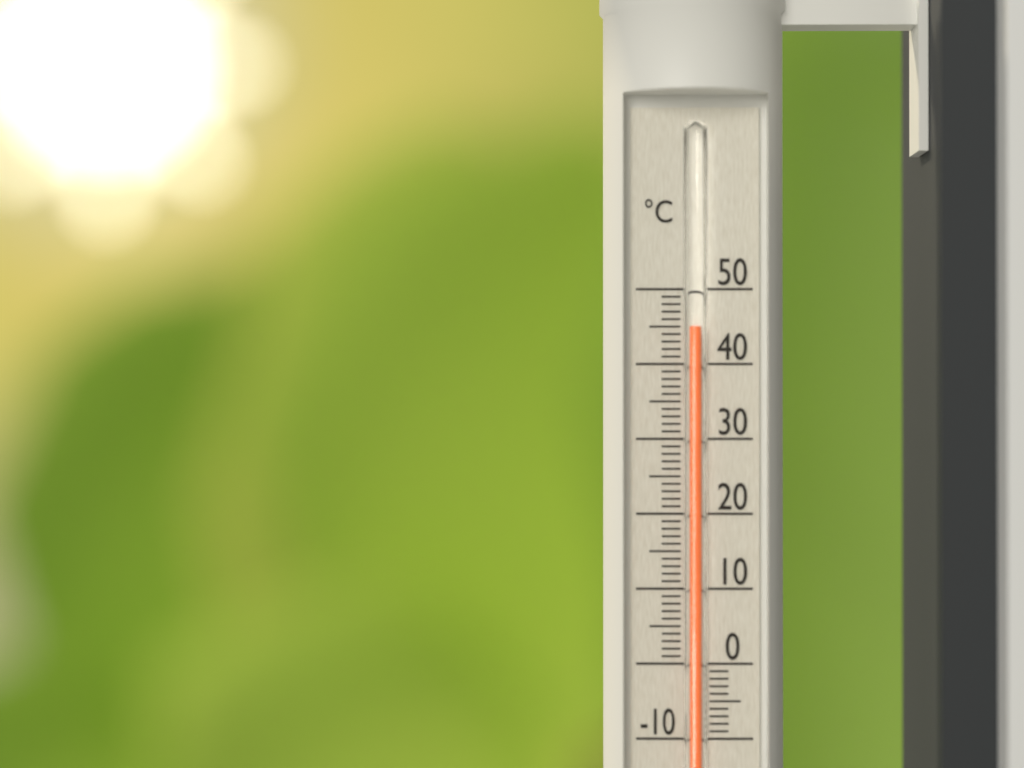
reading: 45 °C
